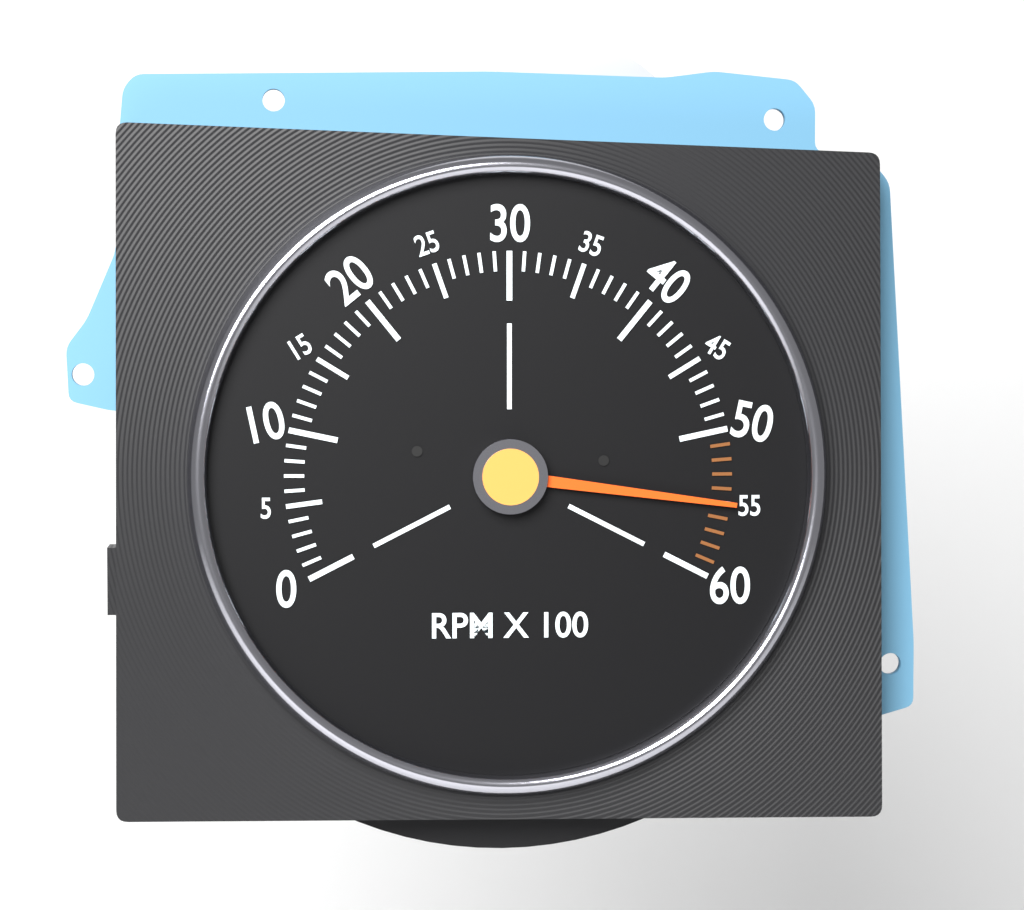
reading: 5500 RPM
